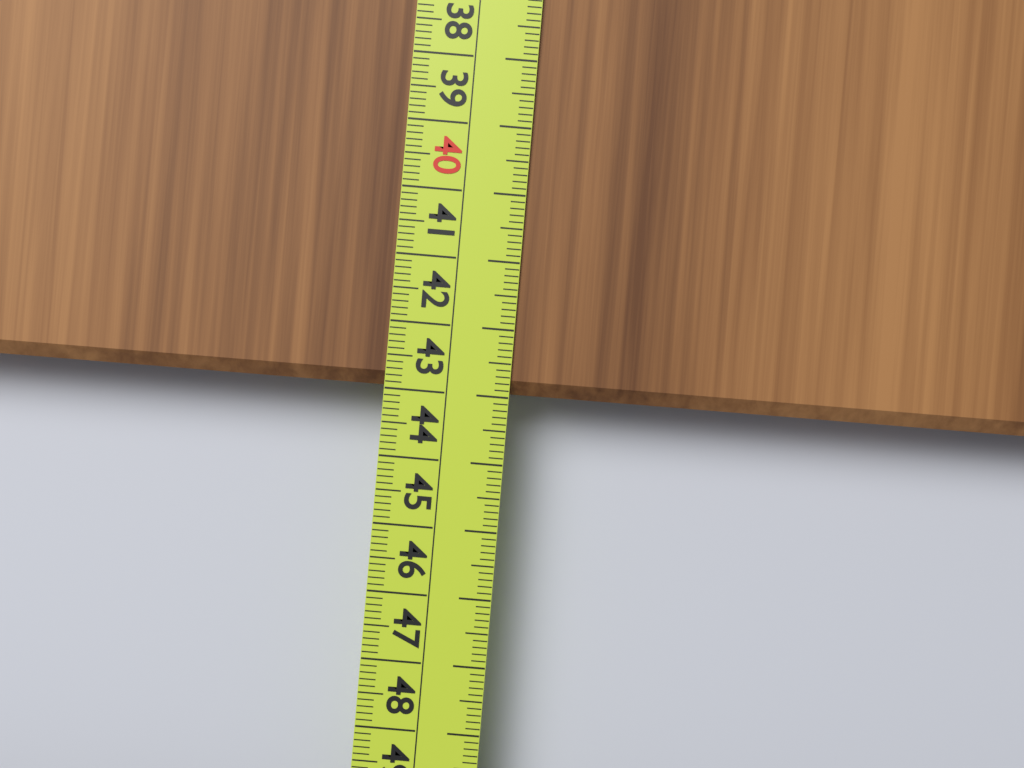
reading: 43.0 cm
